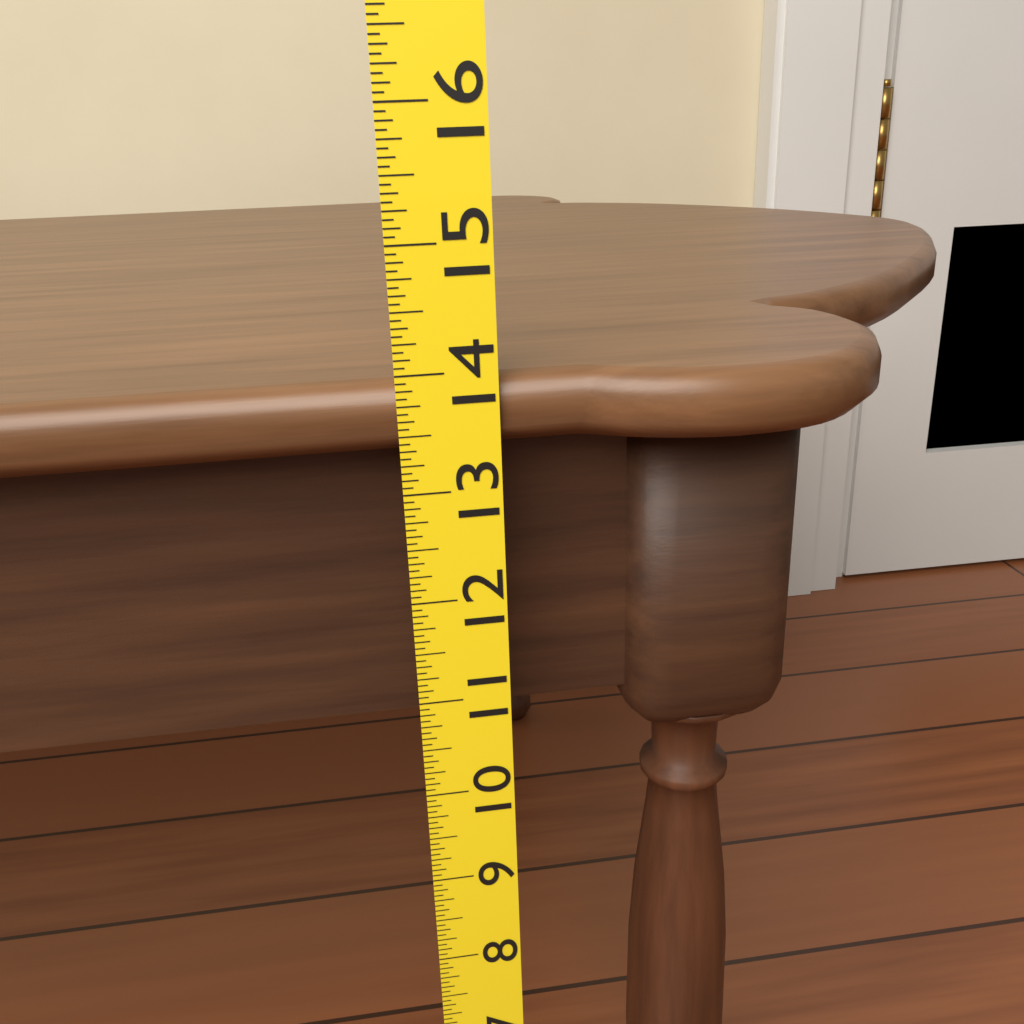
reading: 13.9375 (no unit)
